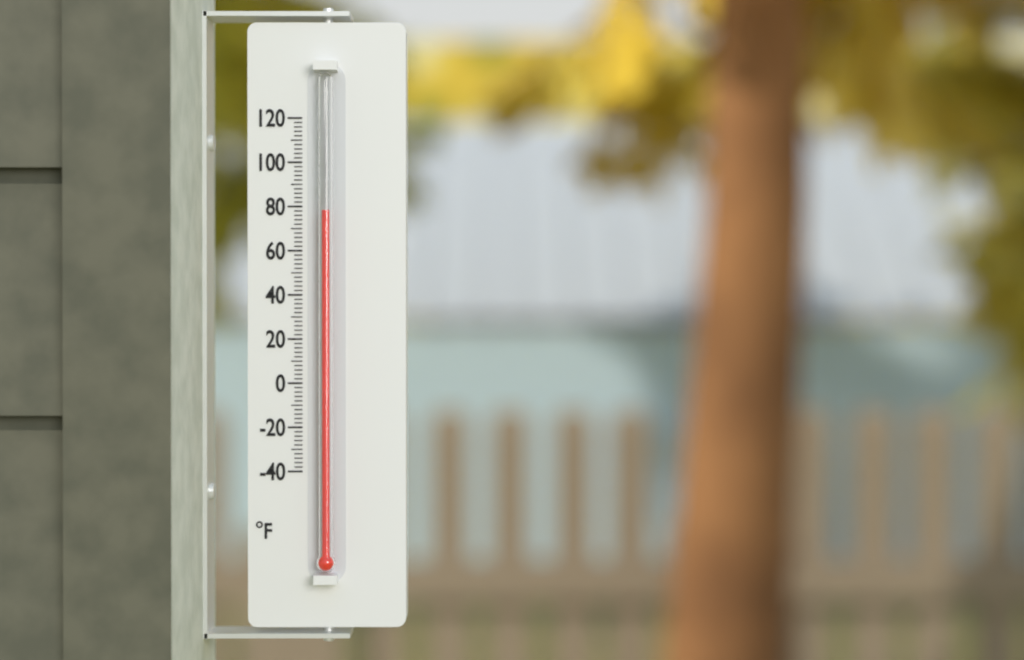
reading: 78 °F
